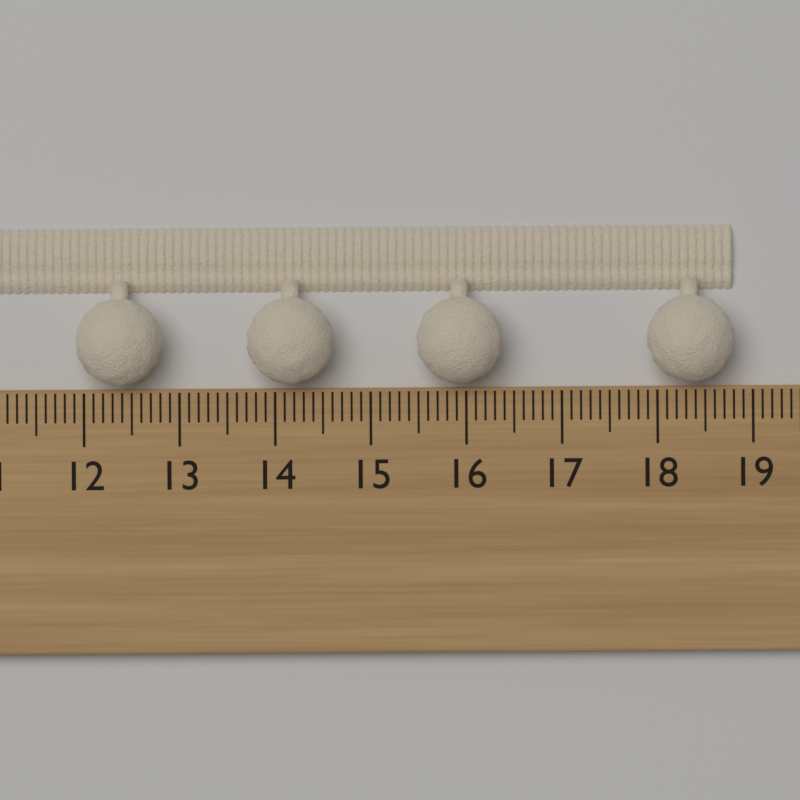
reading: 18.8 cm
